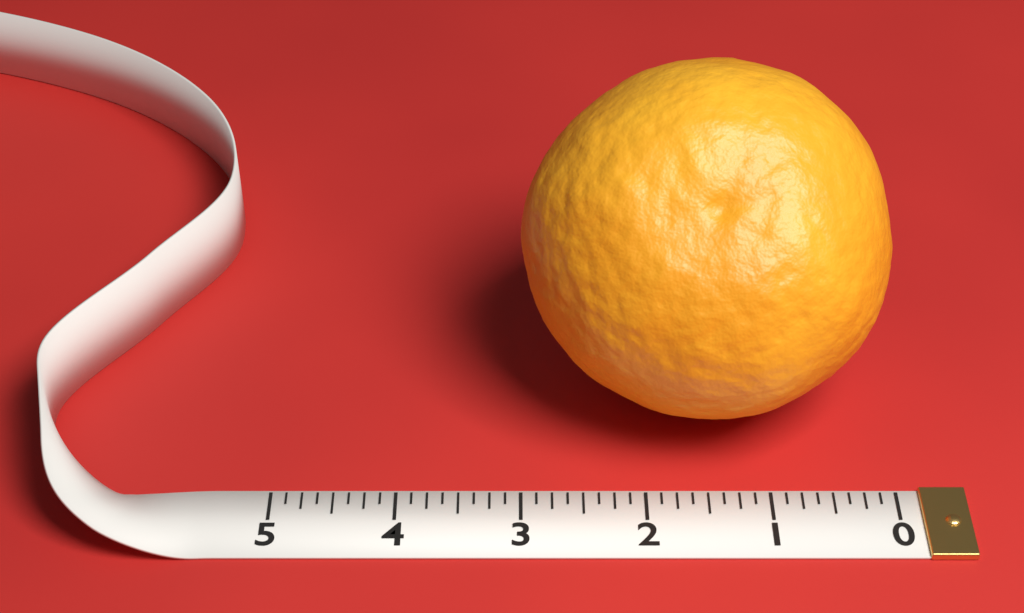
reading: 3.000 (no unit)
